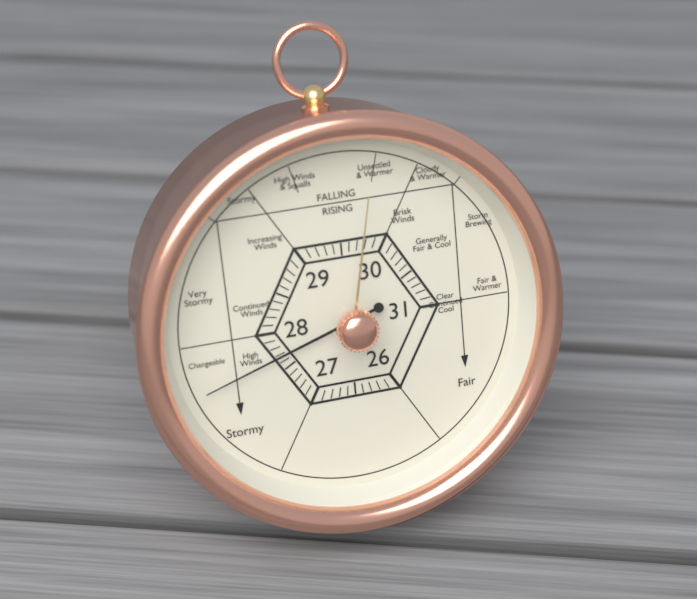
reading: 27.7 (no unit)
